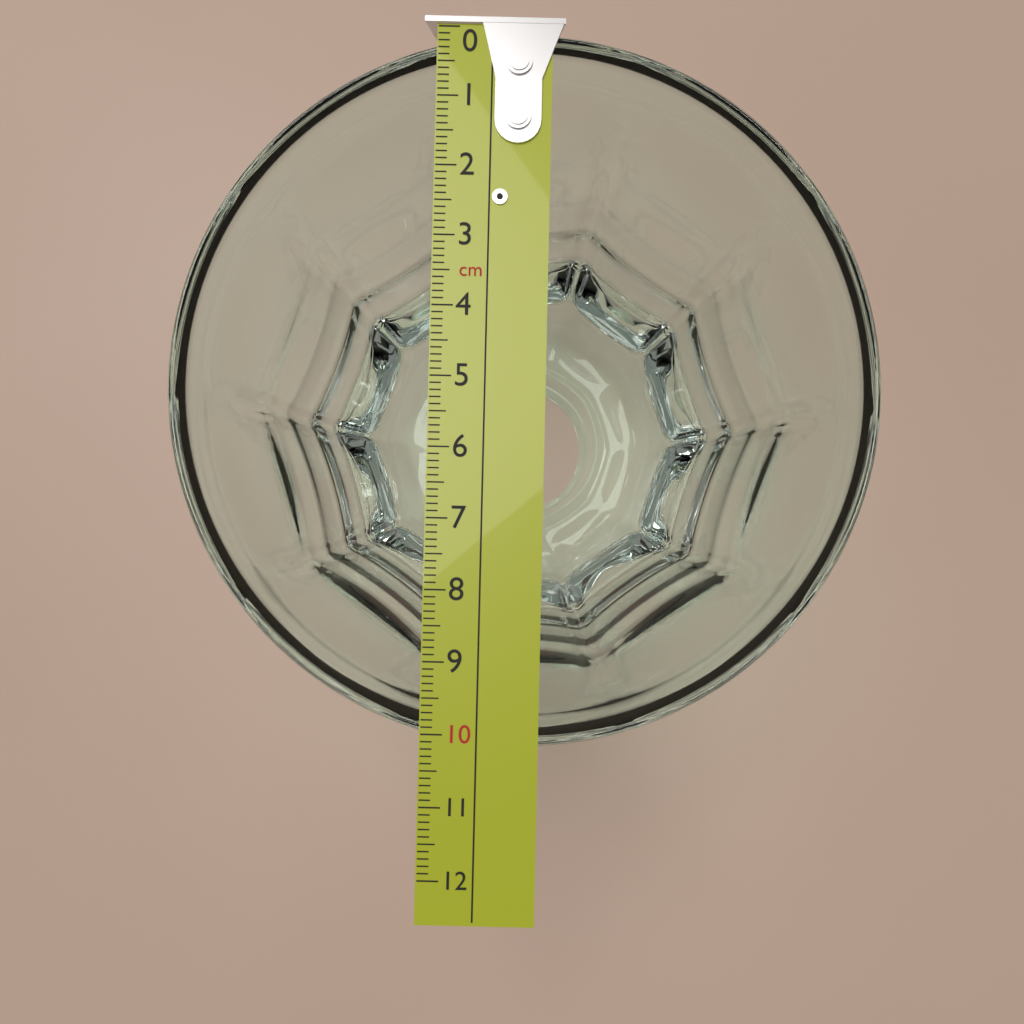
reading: 10.2 cm
